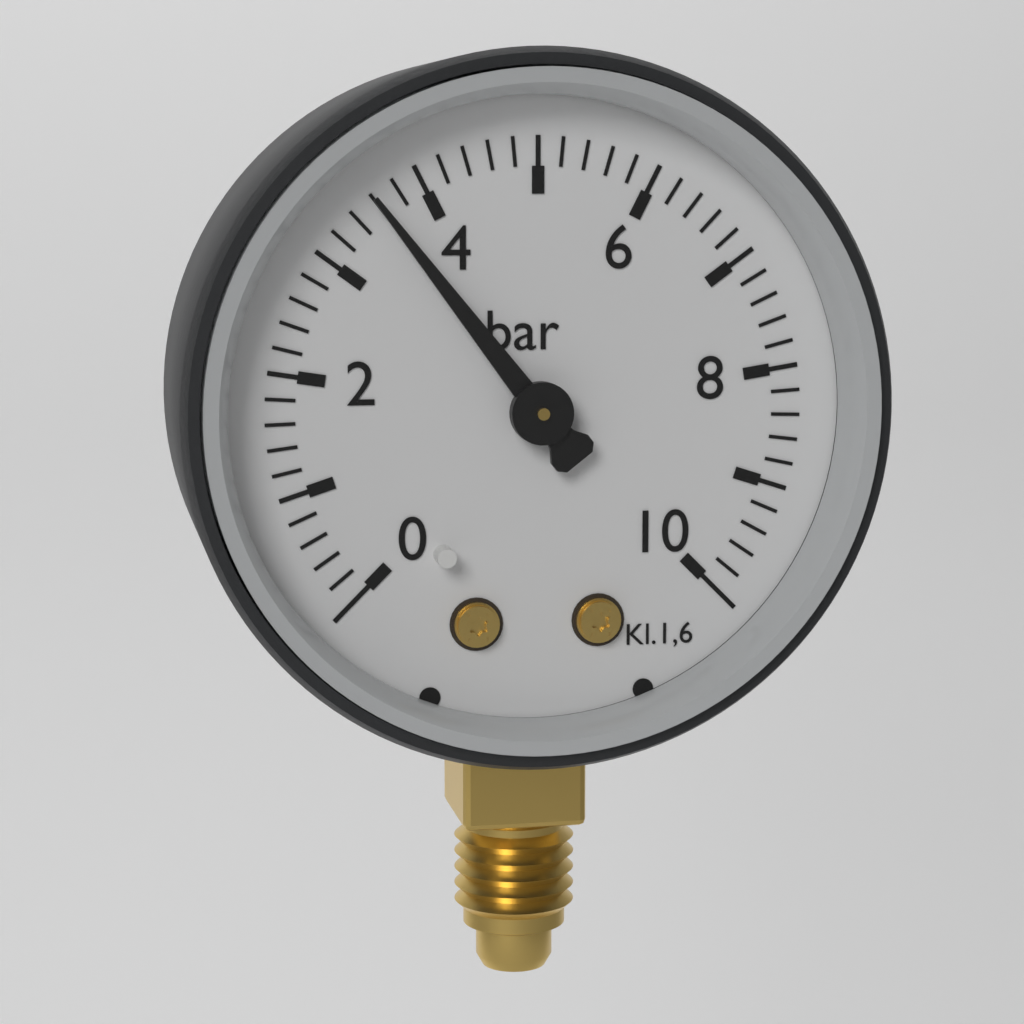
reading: 3.6 bar
